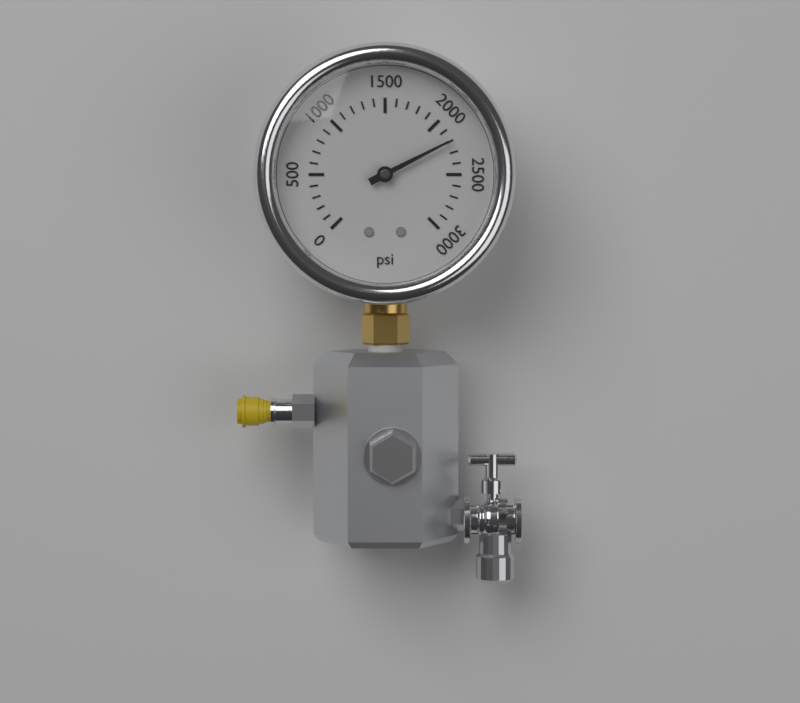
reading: 2200 psi
